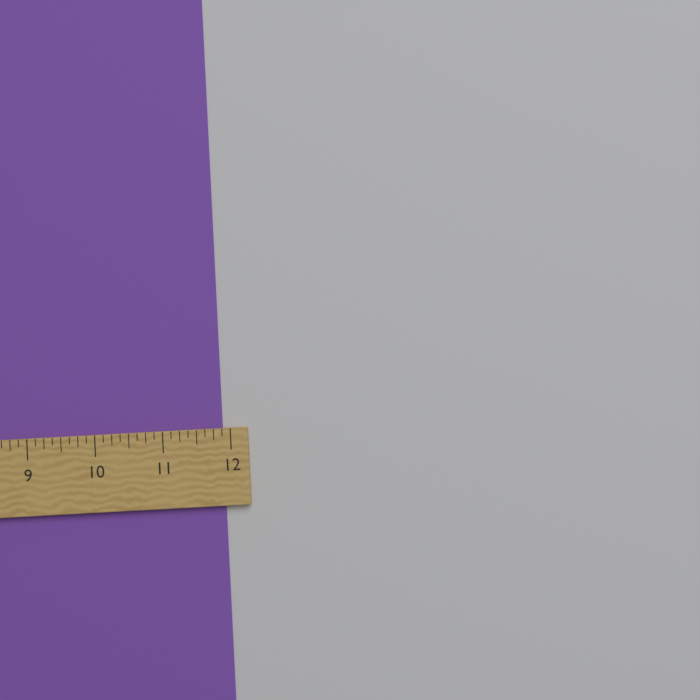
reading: 11.875 in
